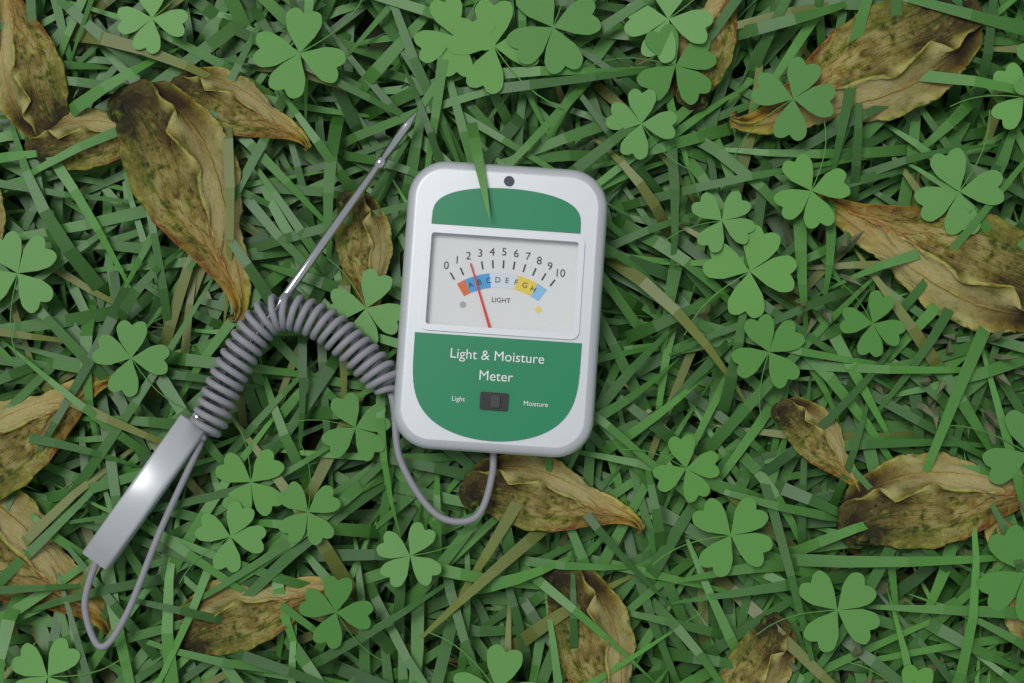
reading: 2 (no unit)
